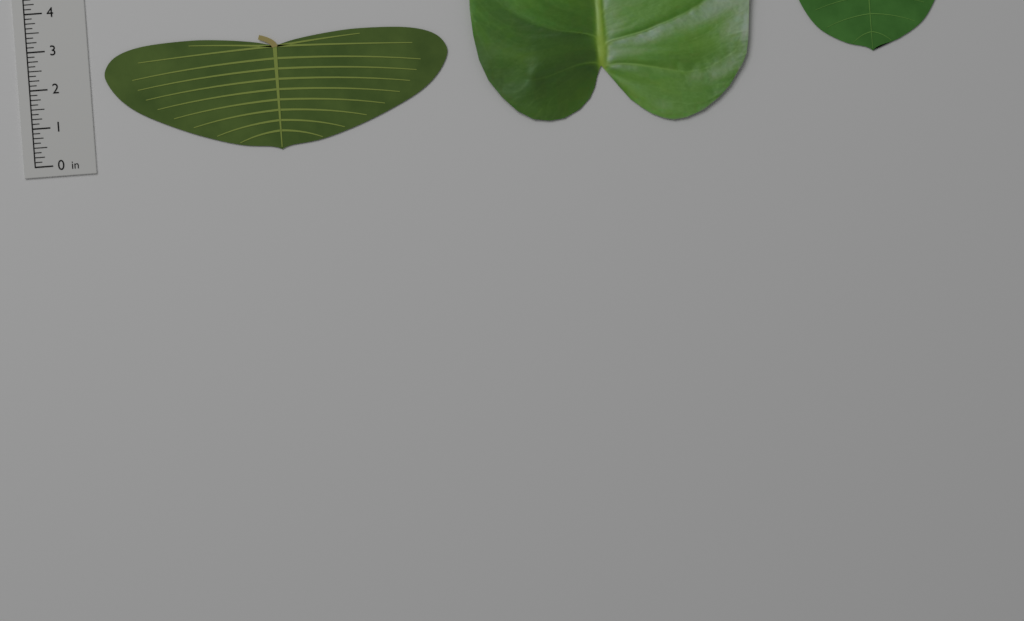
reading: 3.000 in
